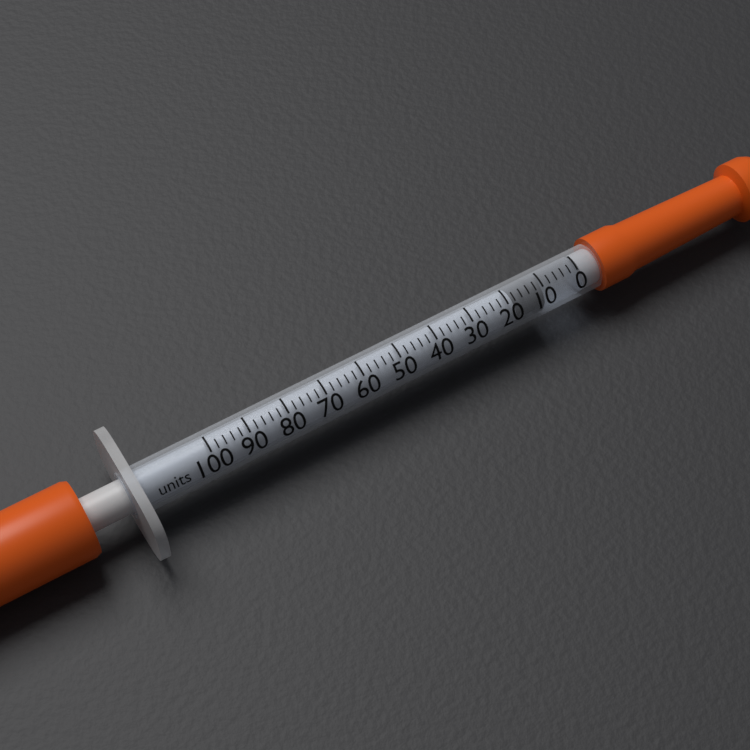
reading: 10 units
